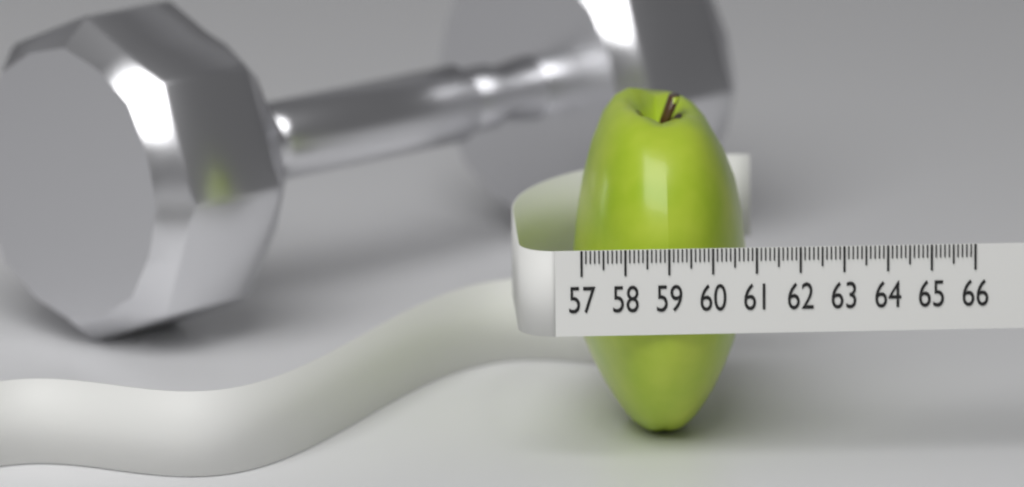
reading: 61.0 (no unit)
